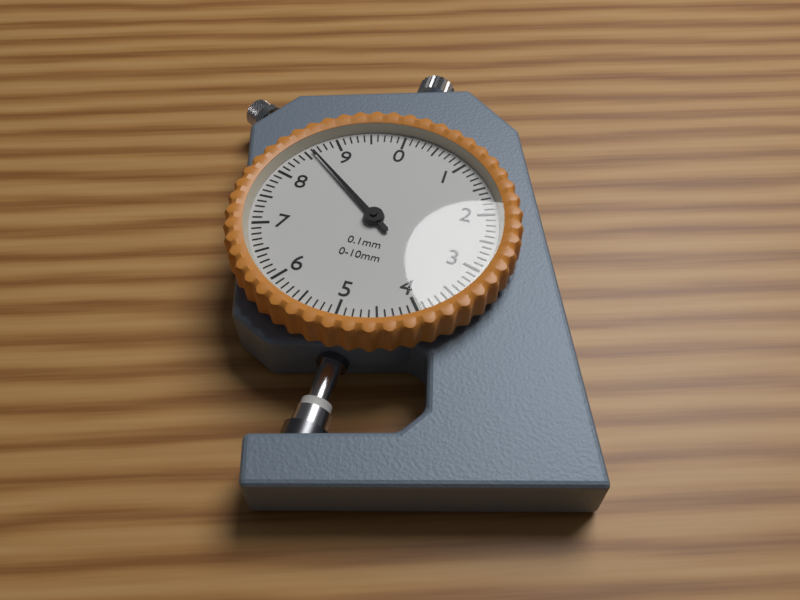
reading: 8.6 mm
